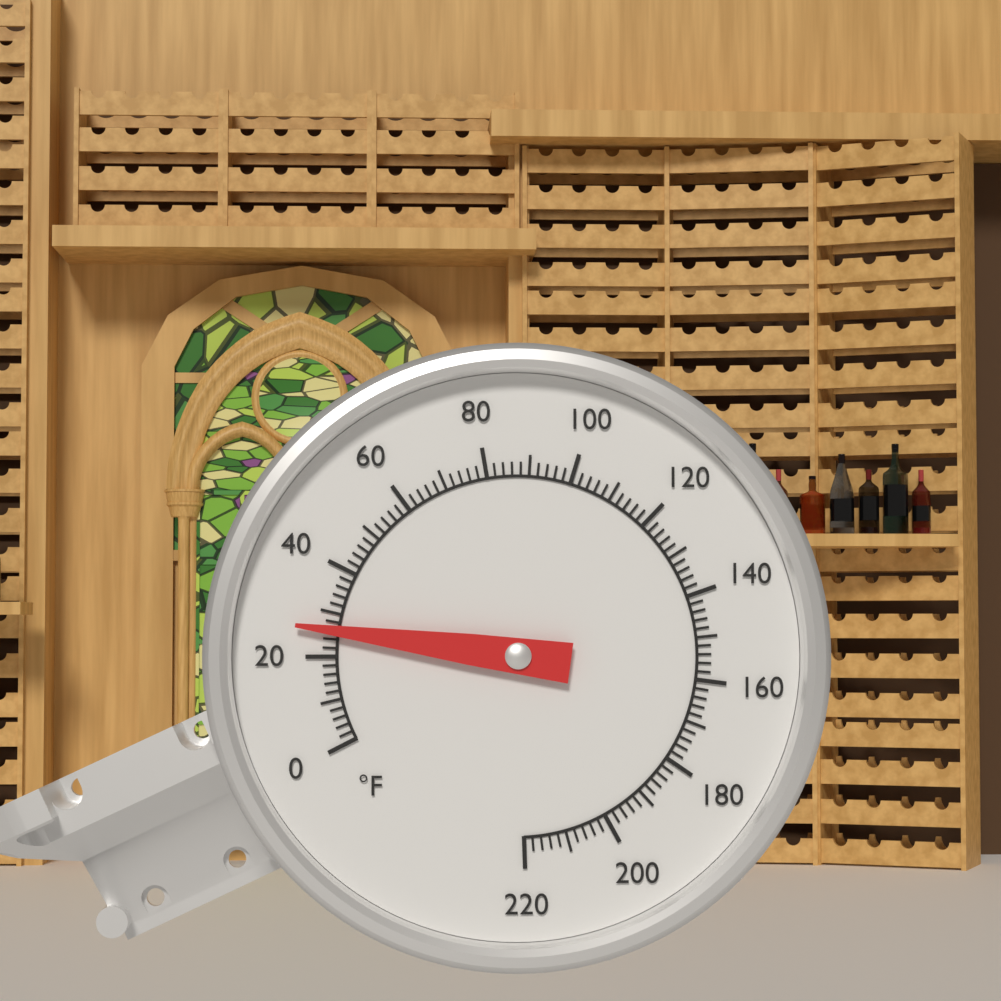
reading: 26 °F
